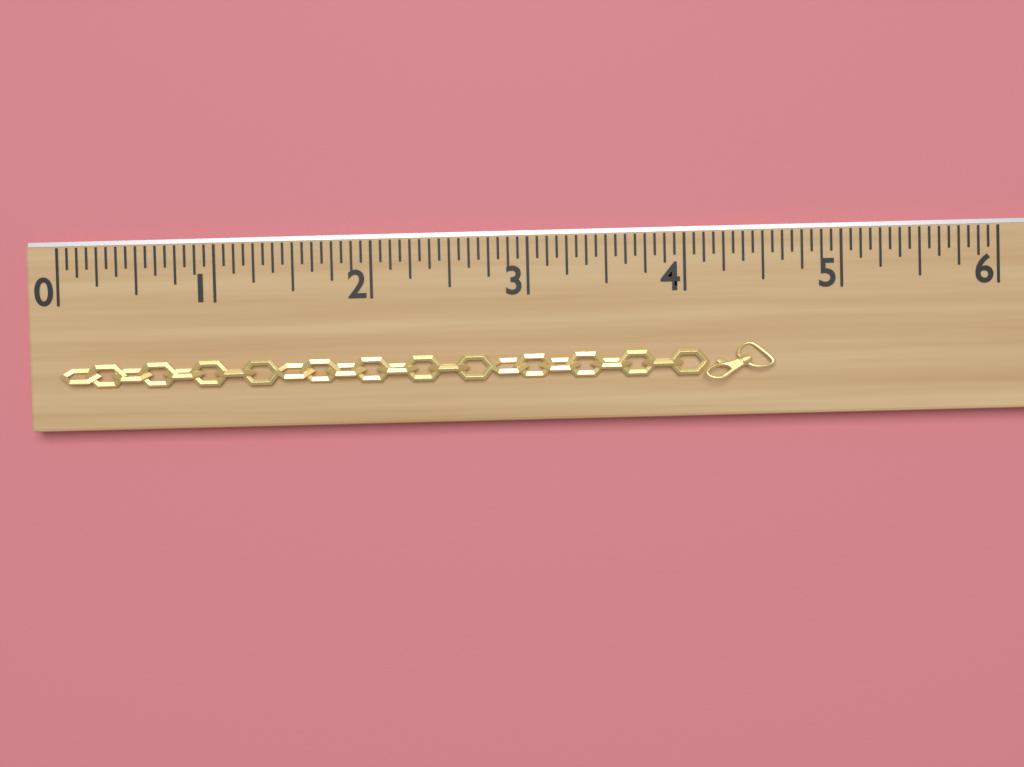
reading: 4.5625 (no unit)
